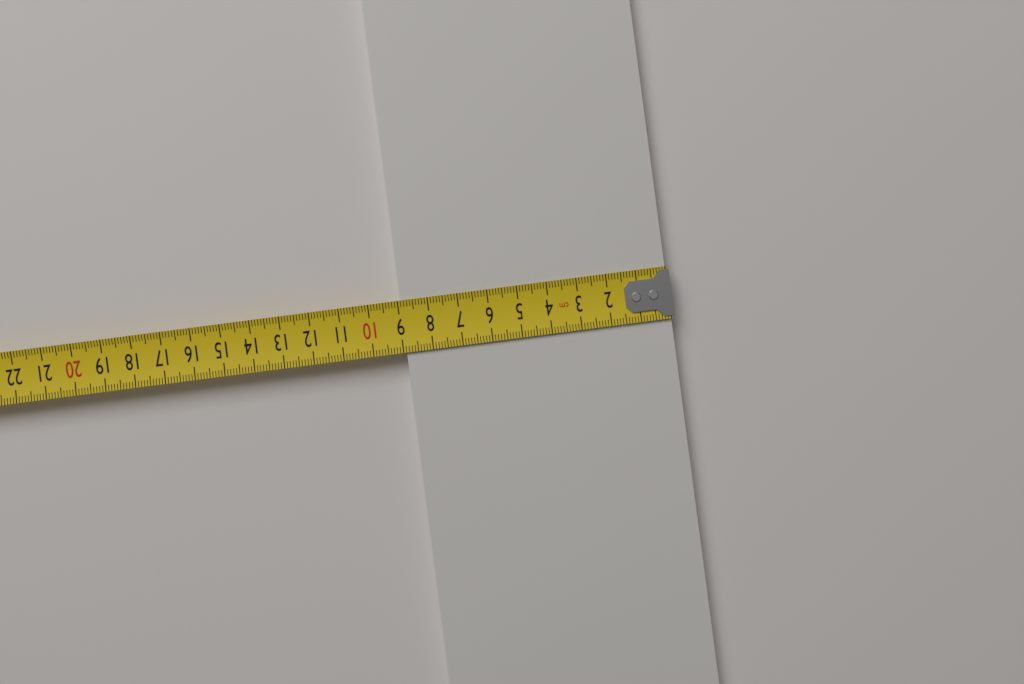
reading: 8.9 cm
